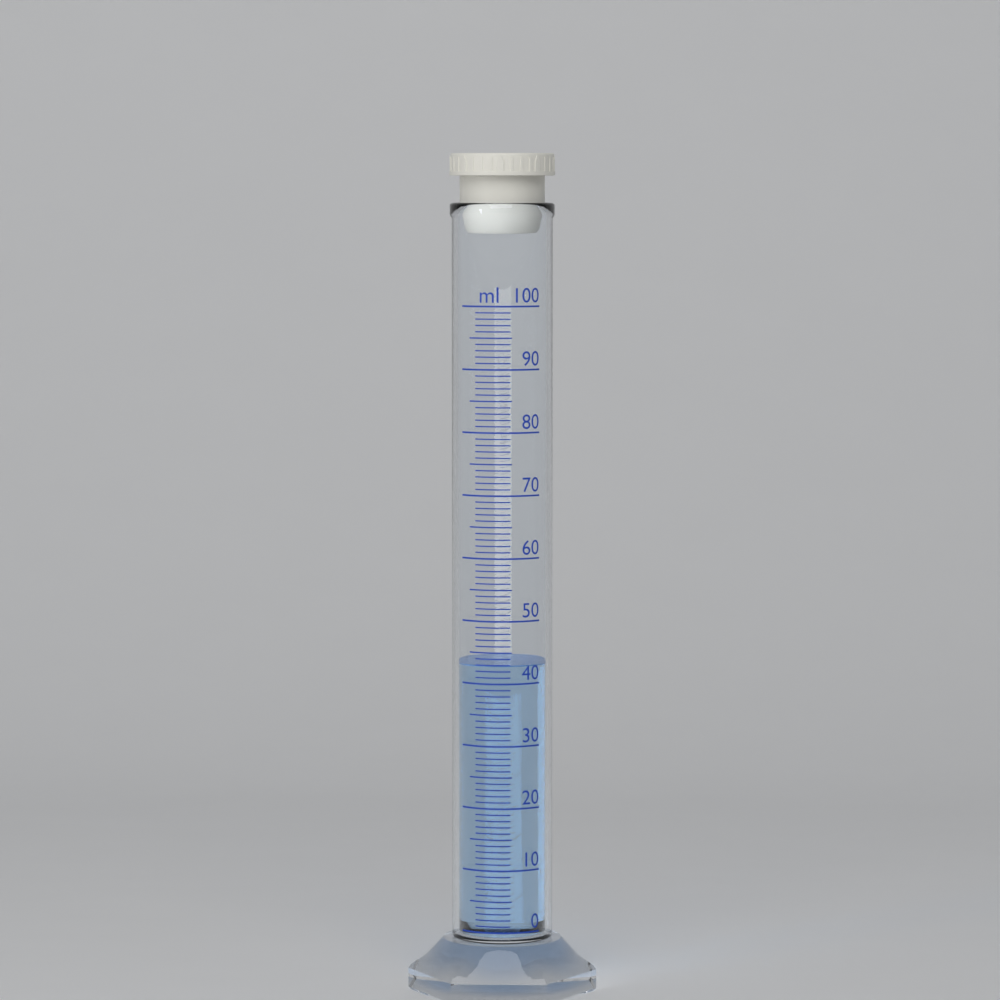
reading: 43 ml
